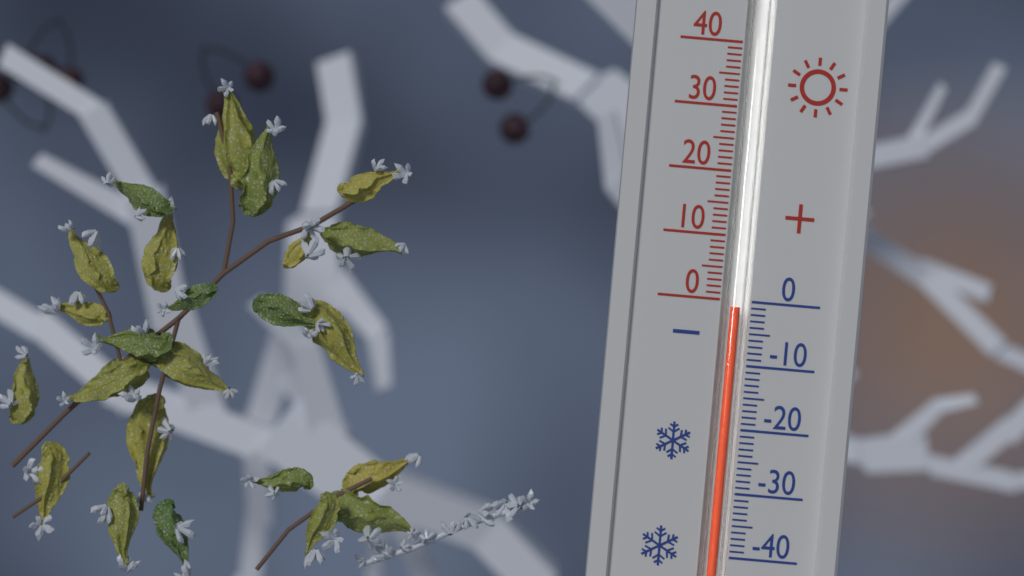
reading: -1 (no unit)
